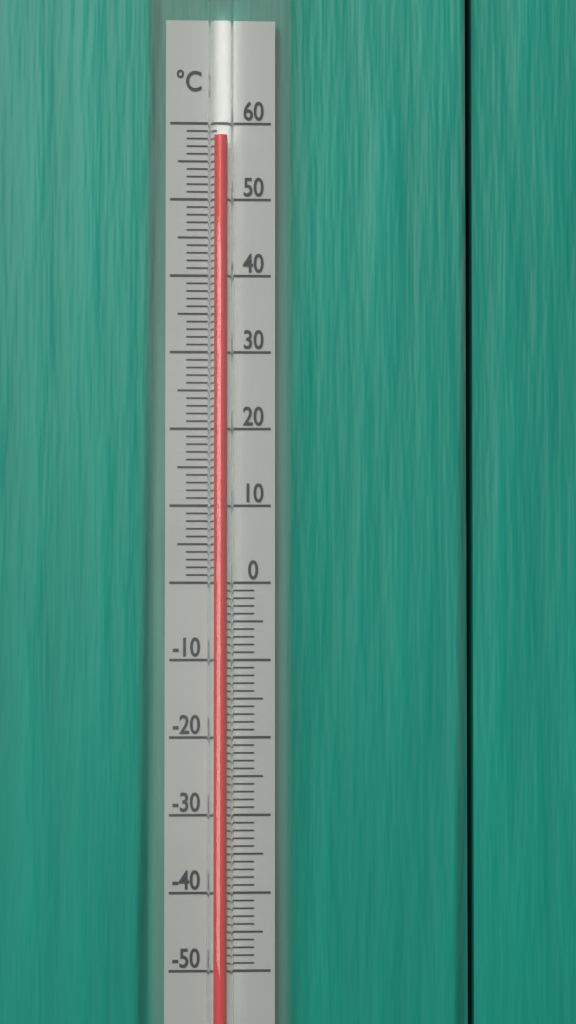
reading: 58 °C
